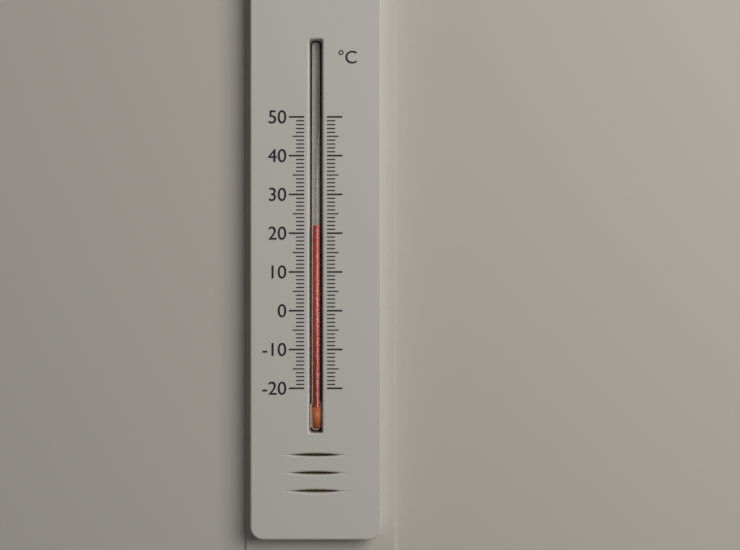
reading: 22 °C
